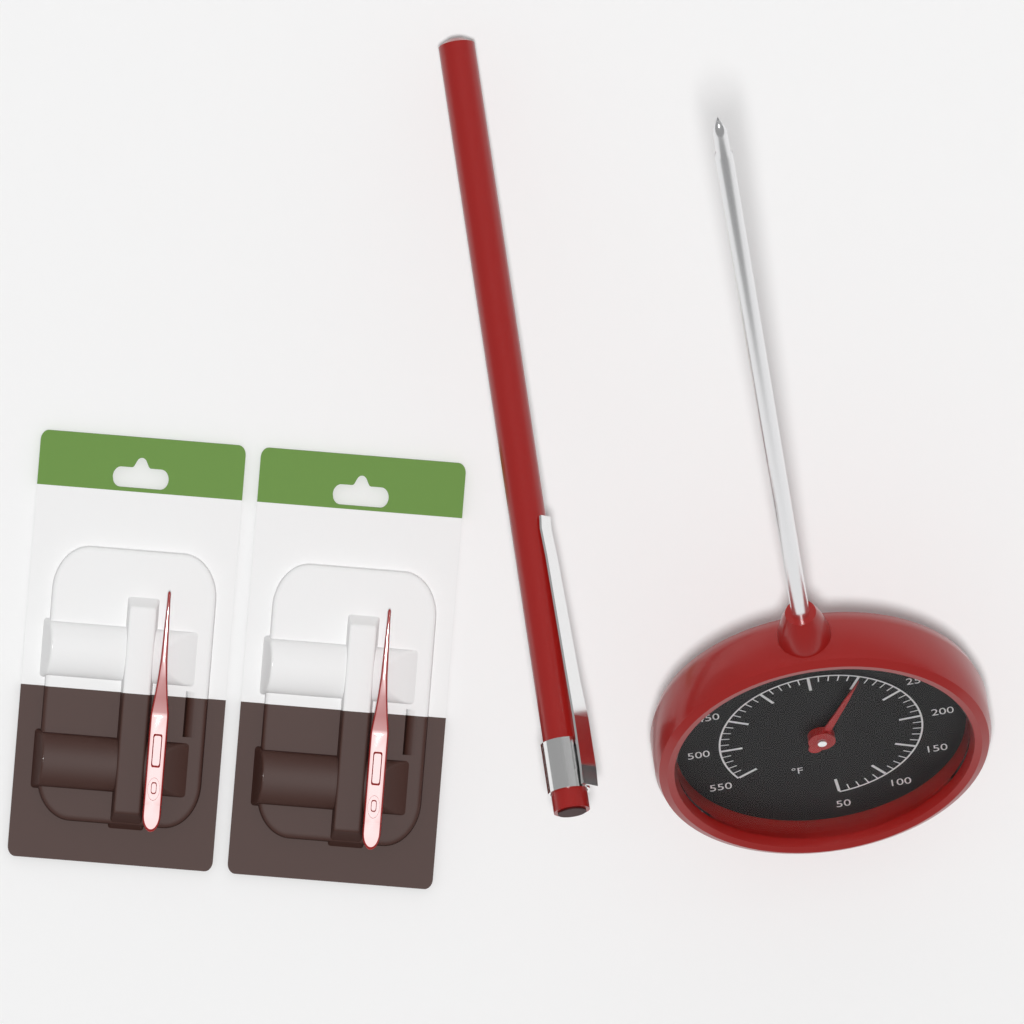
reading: 300 °F
